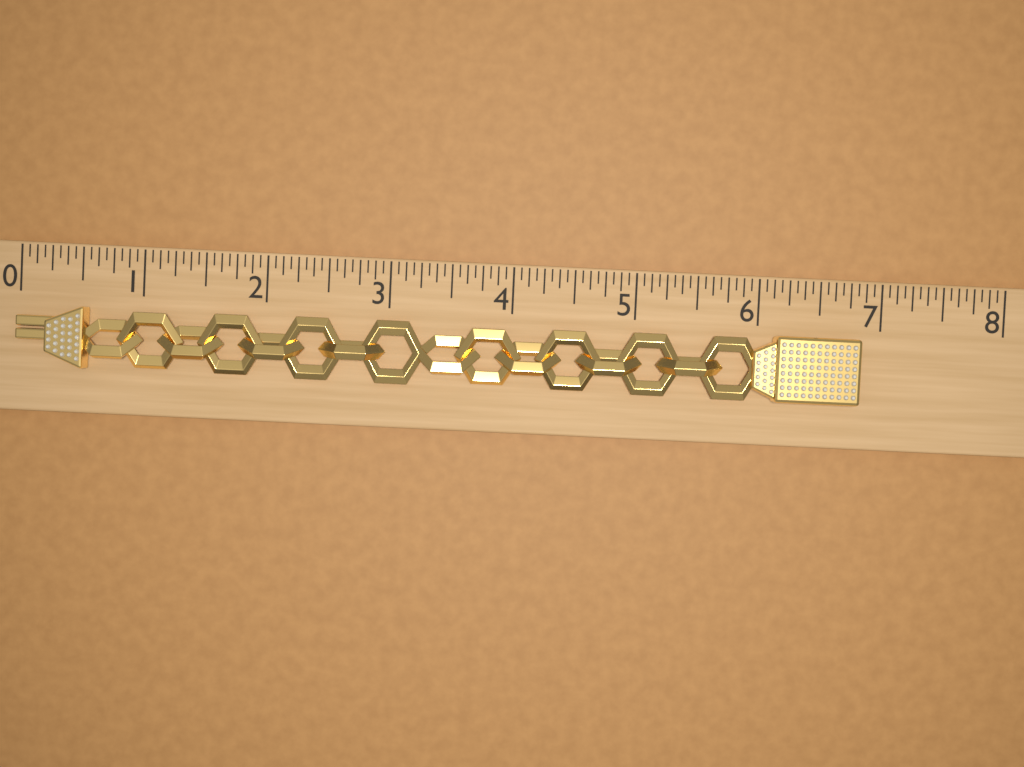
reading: 6.8125 (no unit)
